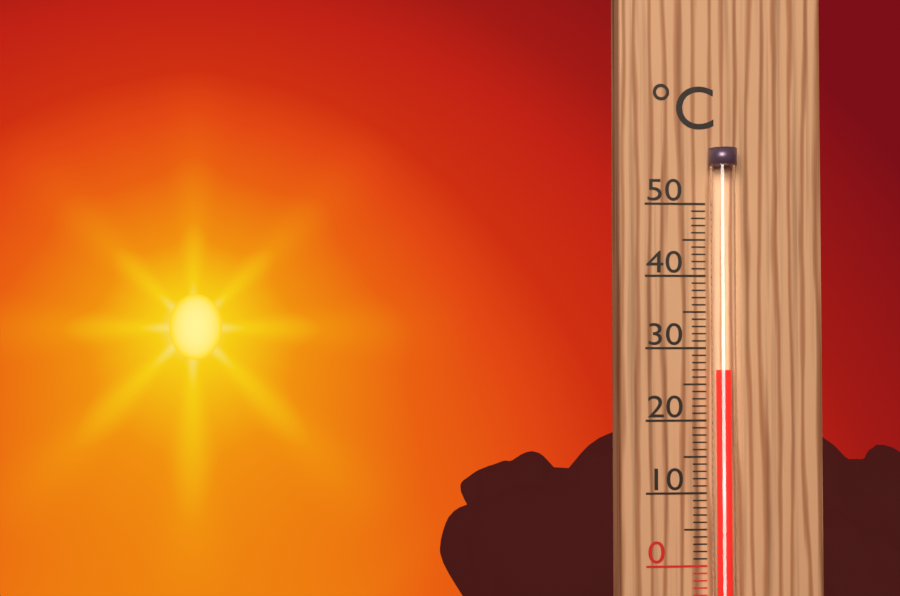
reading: 27 °C
